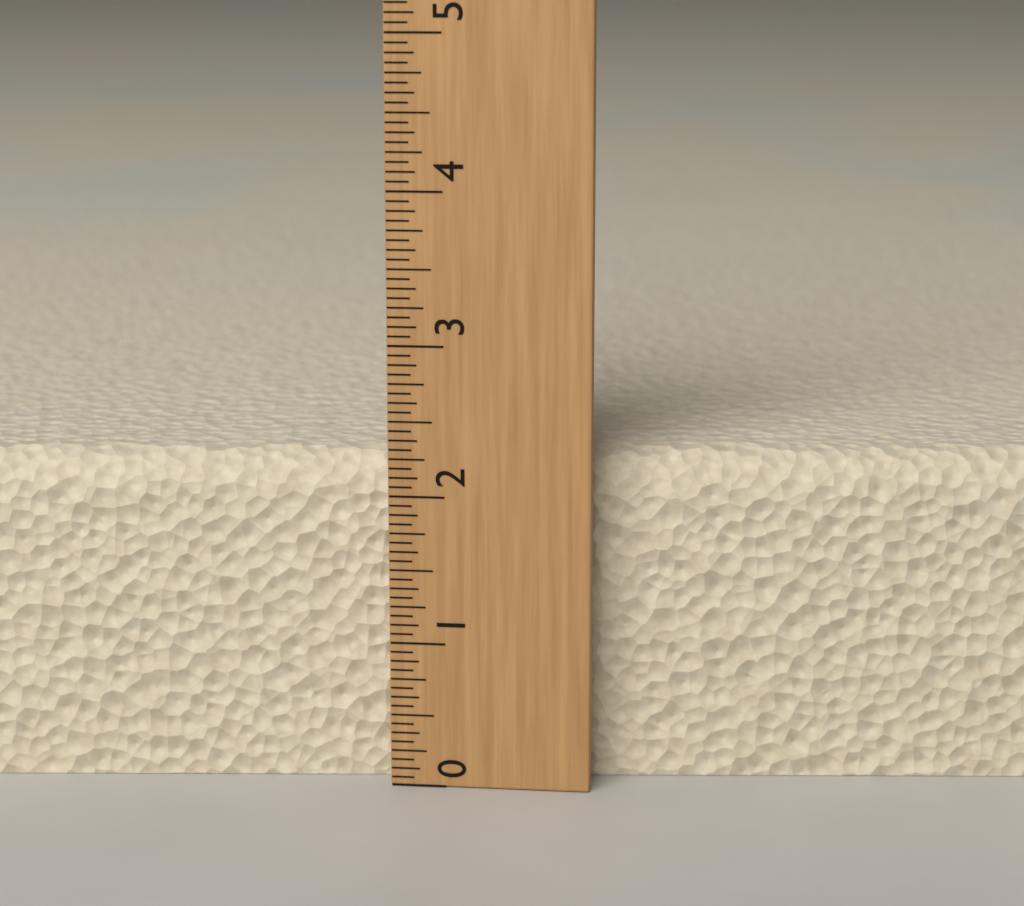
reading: 2.2500 (no unit)
